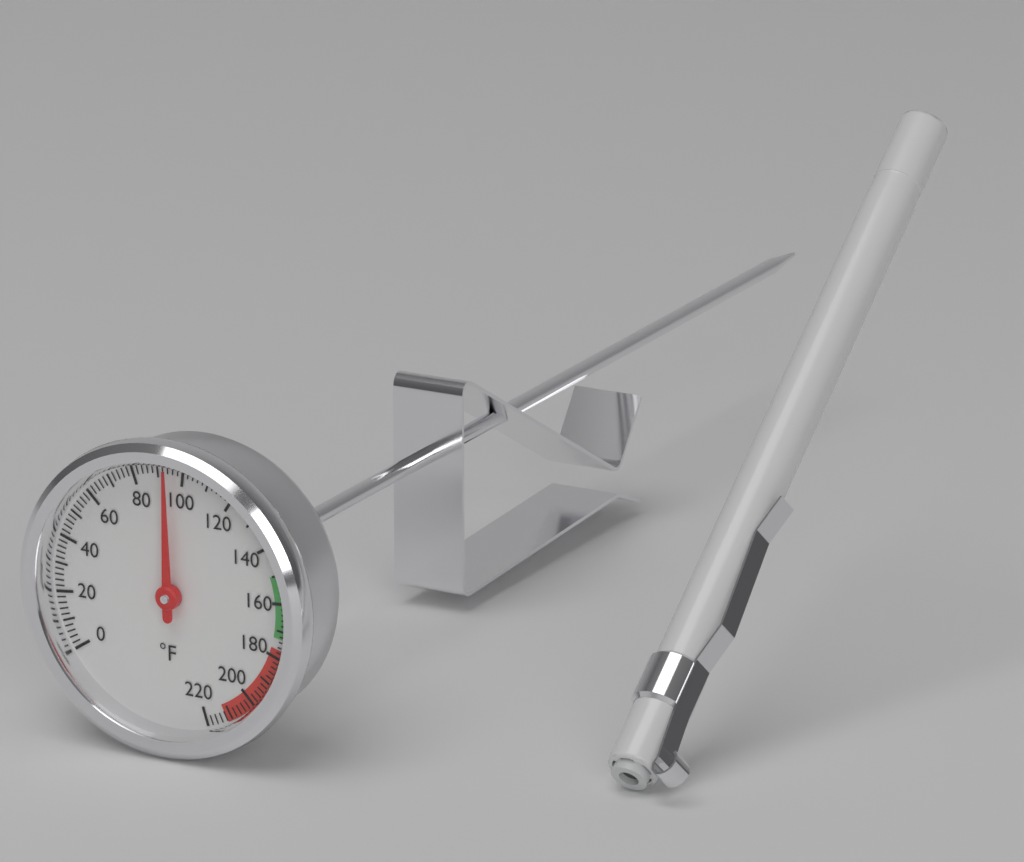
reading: 94 °F
